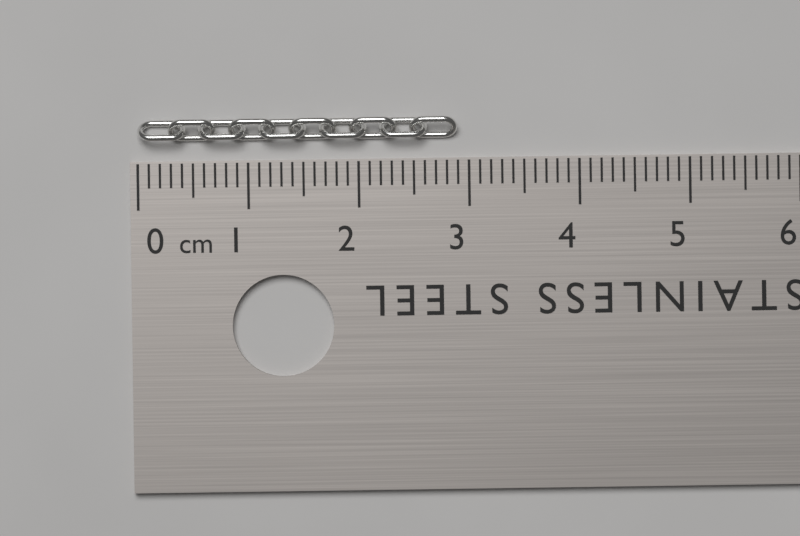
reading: 2.9 cm
